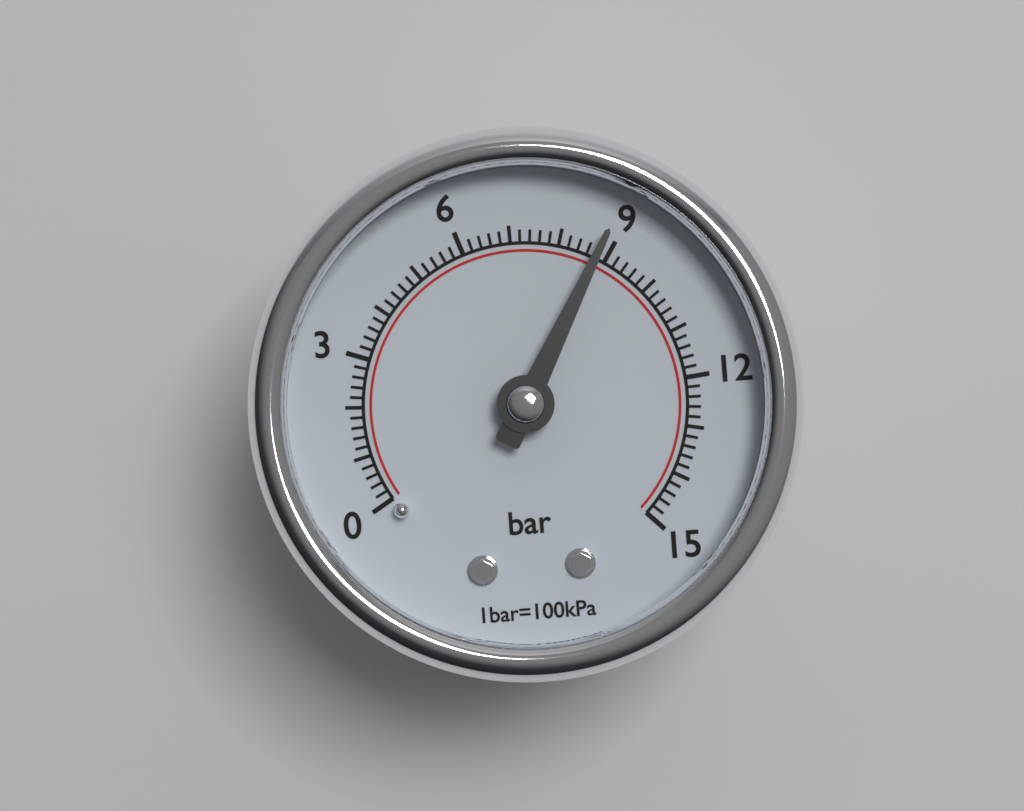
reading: 8.8 bar
